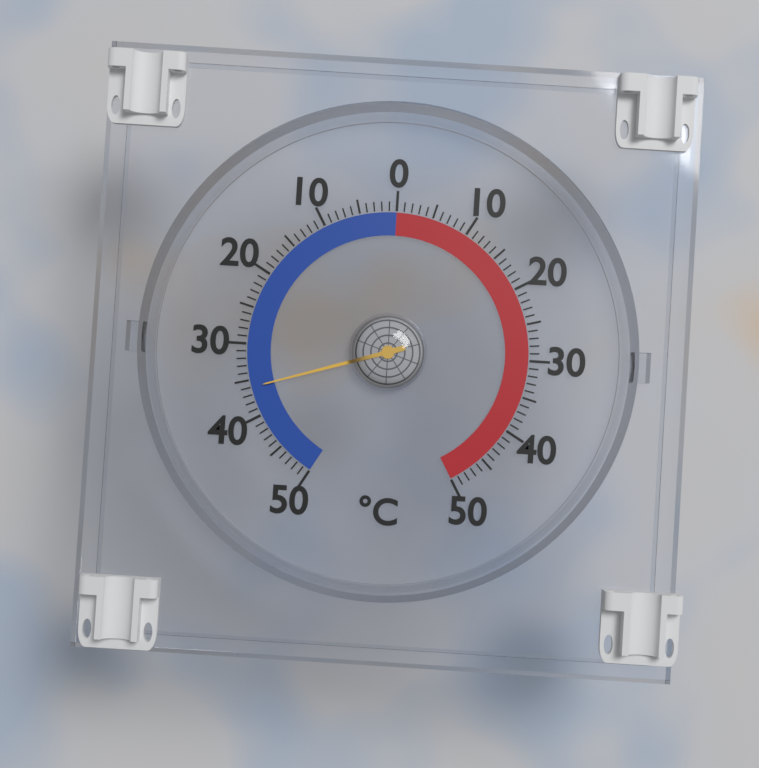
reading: -36 °C
